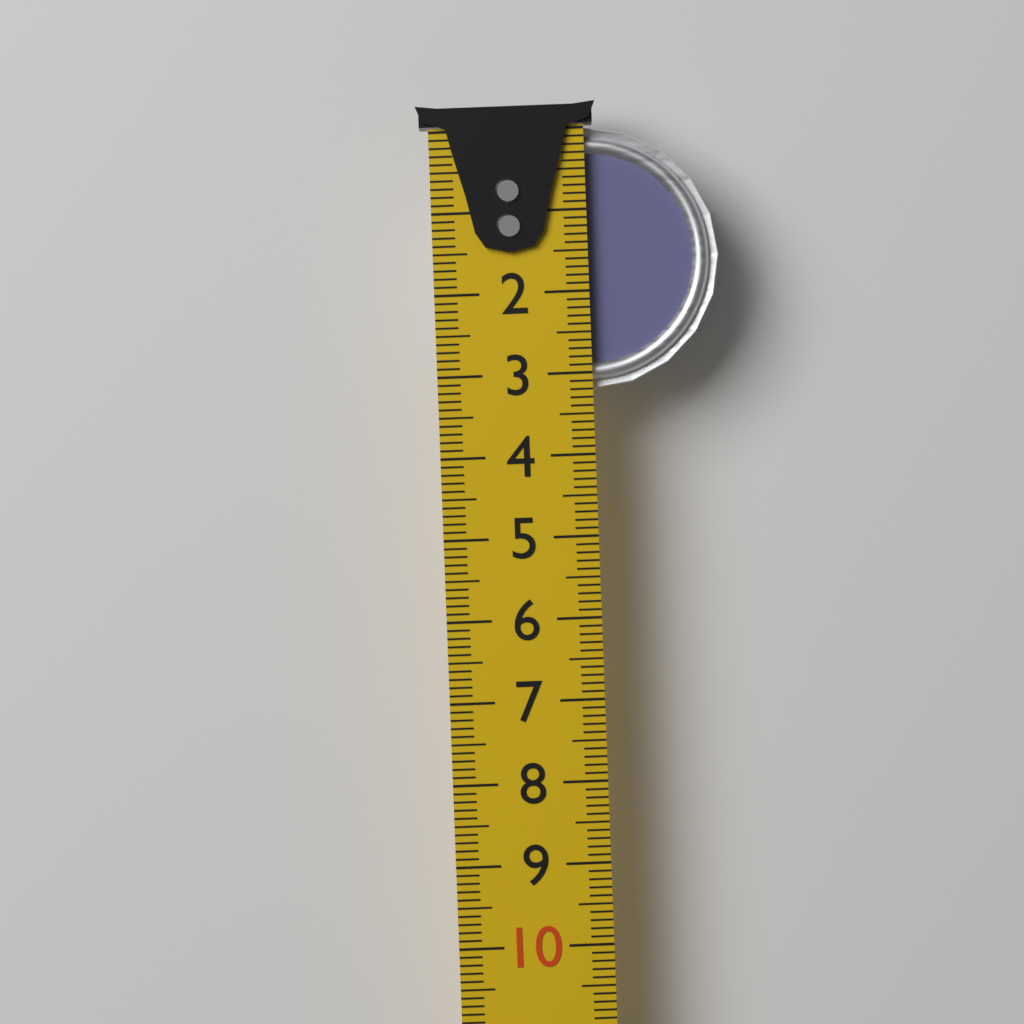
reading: 3.2 cm
